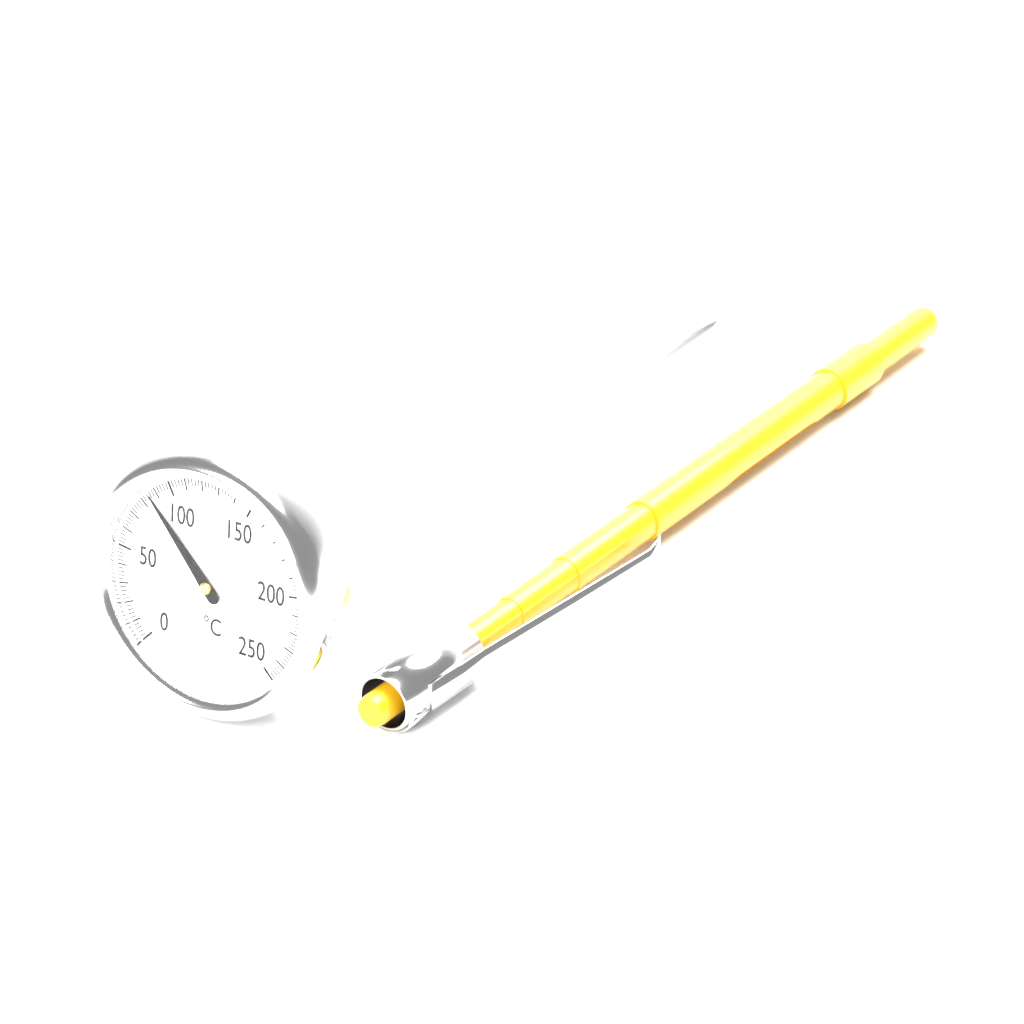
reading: 86 °C
